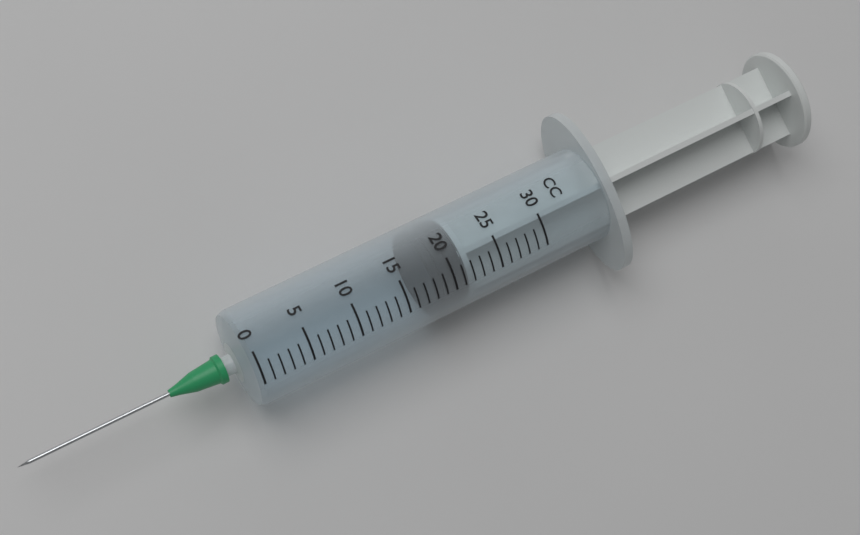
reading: 18 cc
